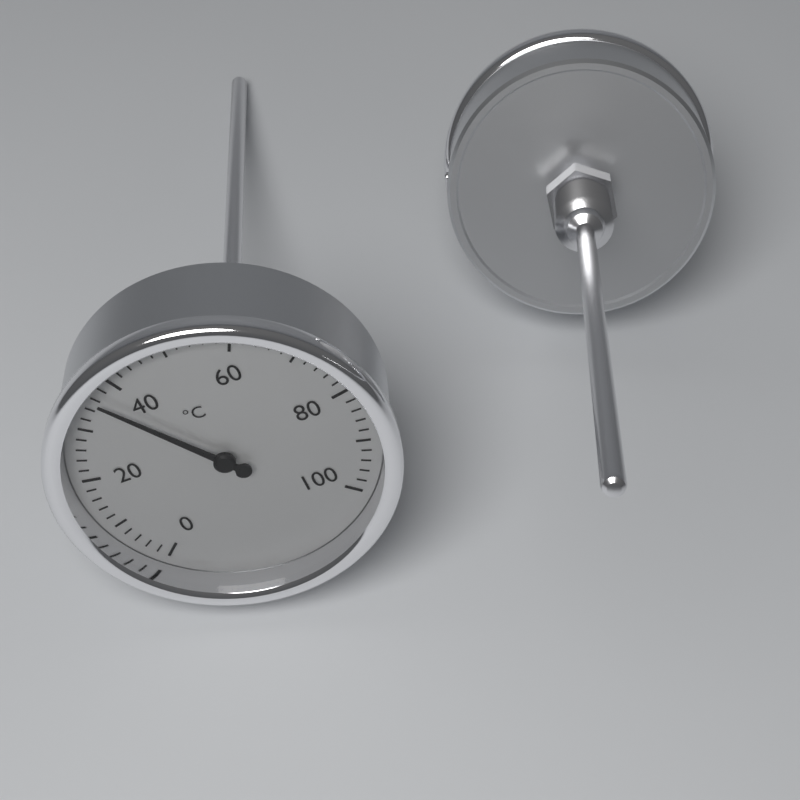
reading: 36 °C
